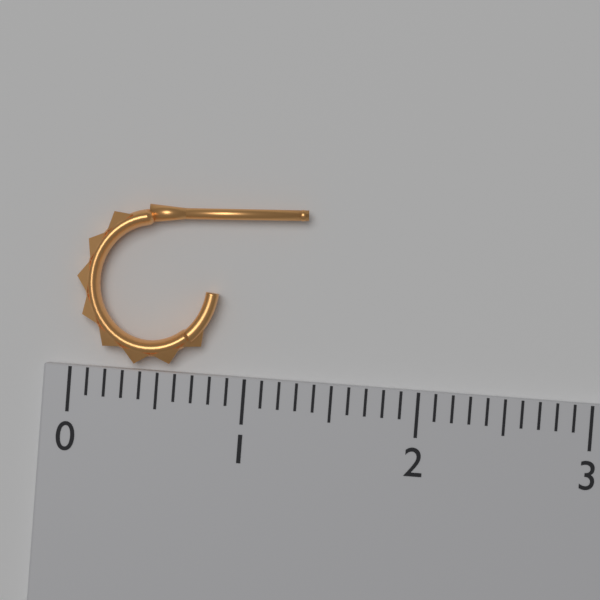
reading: 1.3 (no unit)
